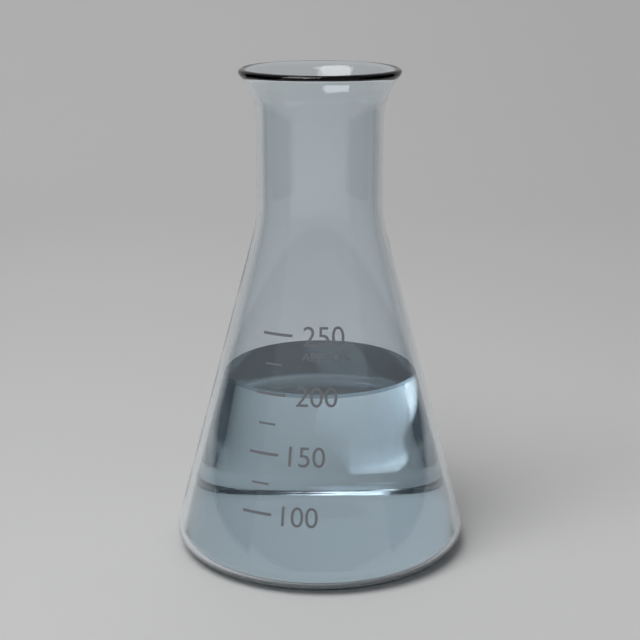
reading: 200 (no unit)
